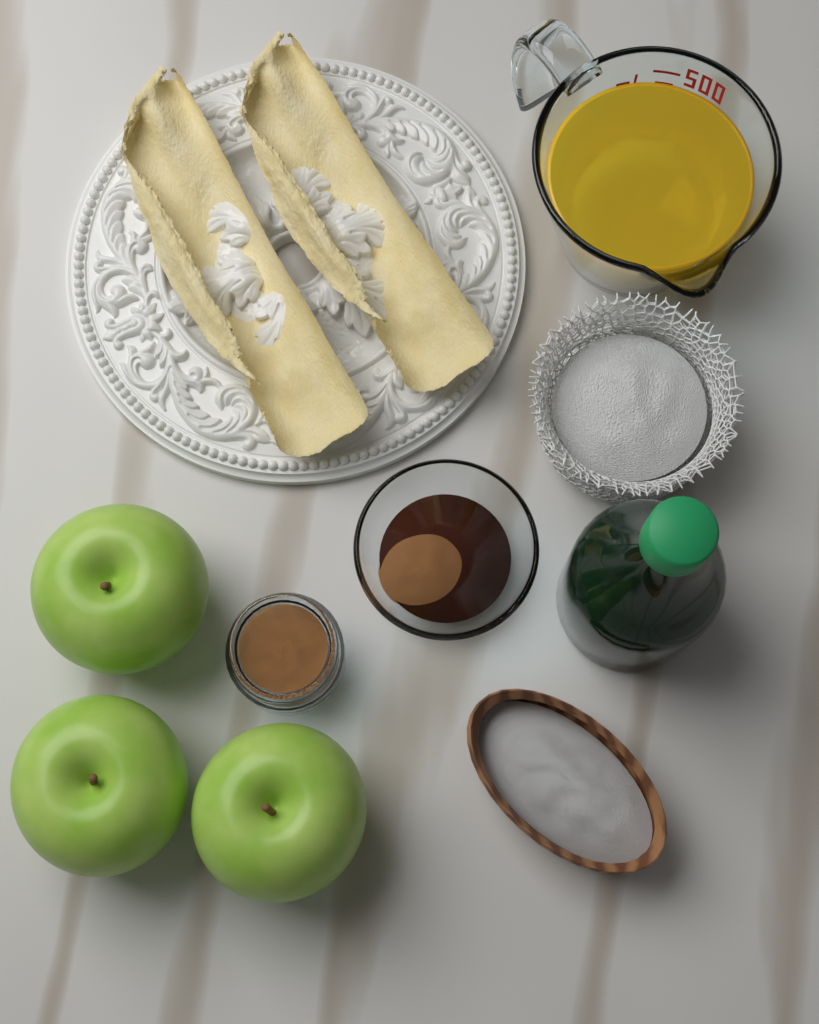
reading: 450 ml
